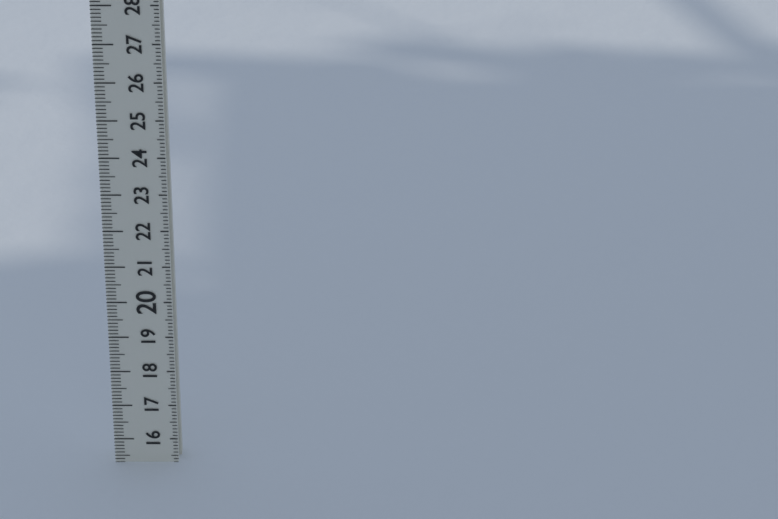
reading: 15.3 (no unit)
